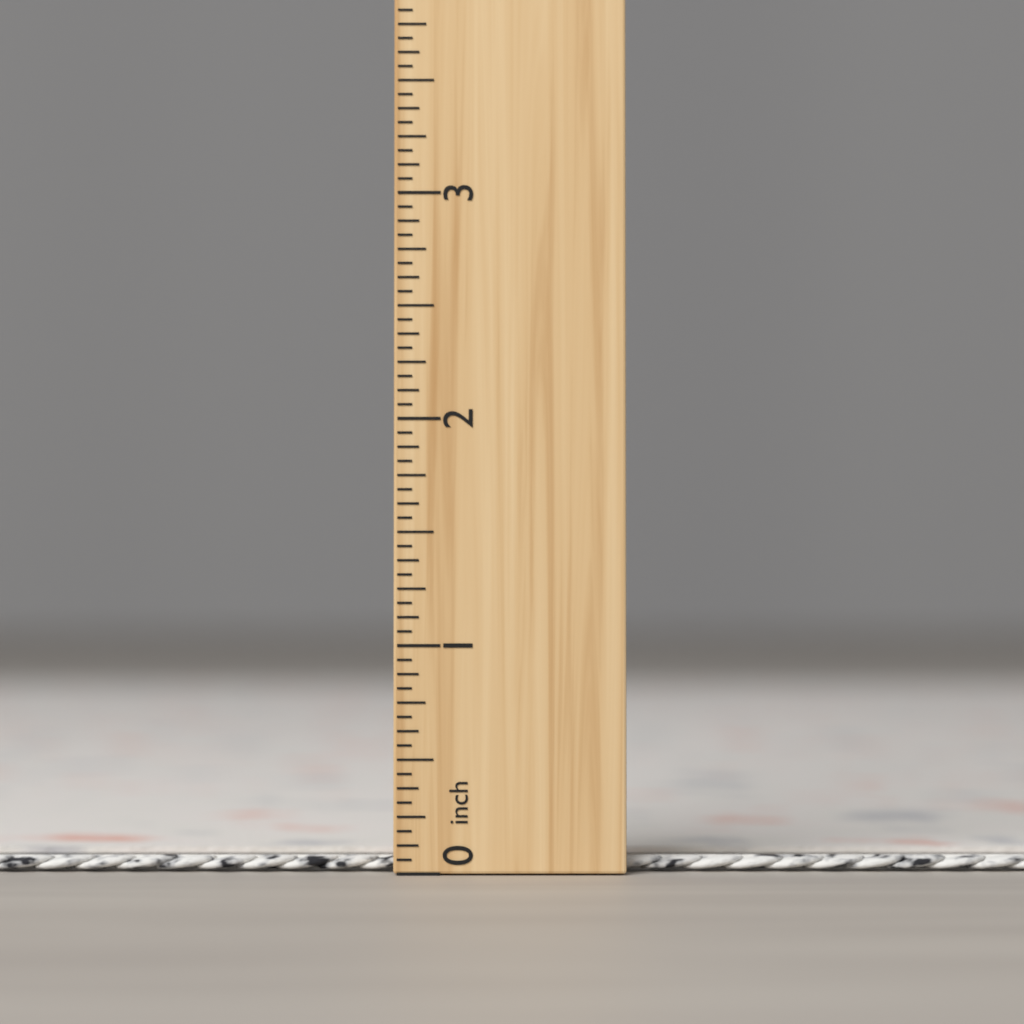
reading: 0.0625 inch
